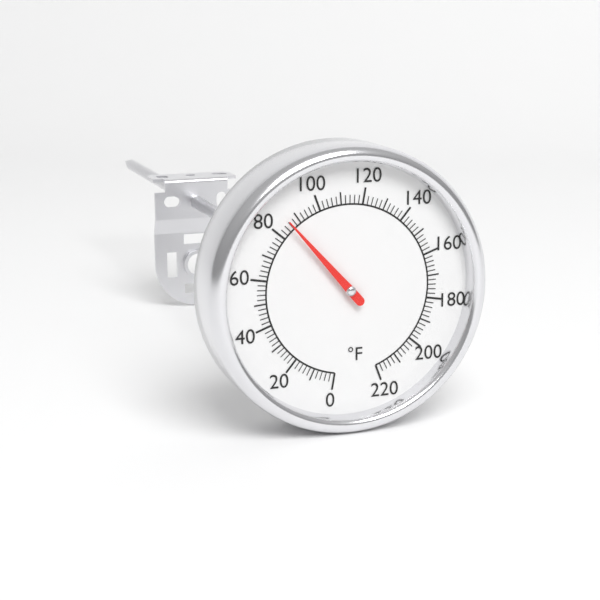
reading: 86 °F
